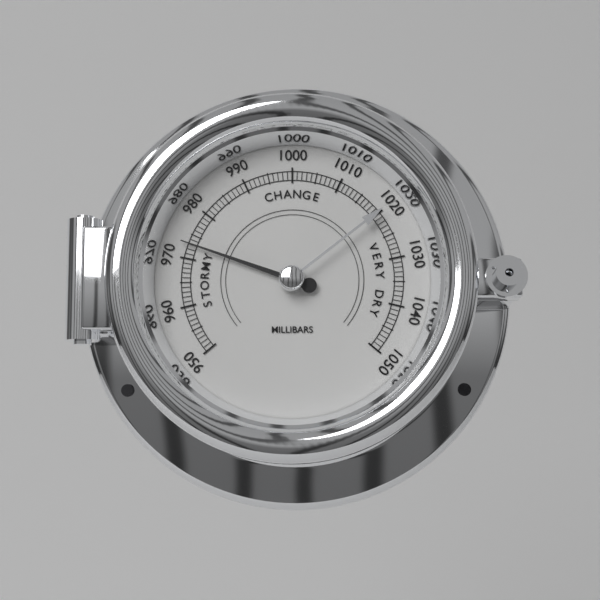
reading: 973 mbar
